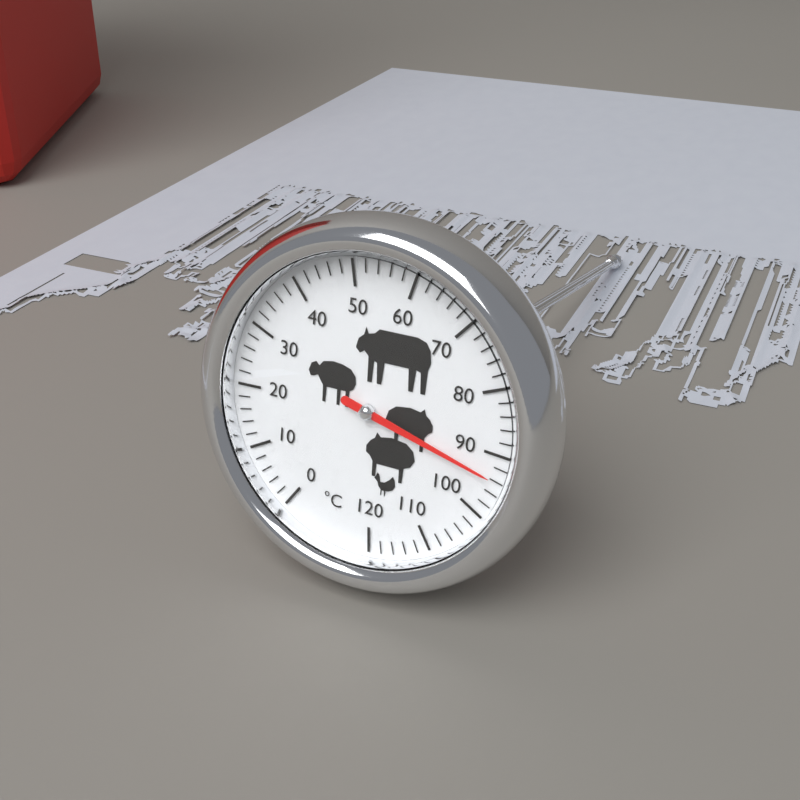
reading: 94 °C
